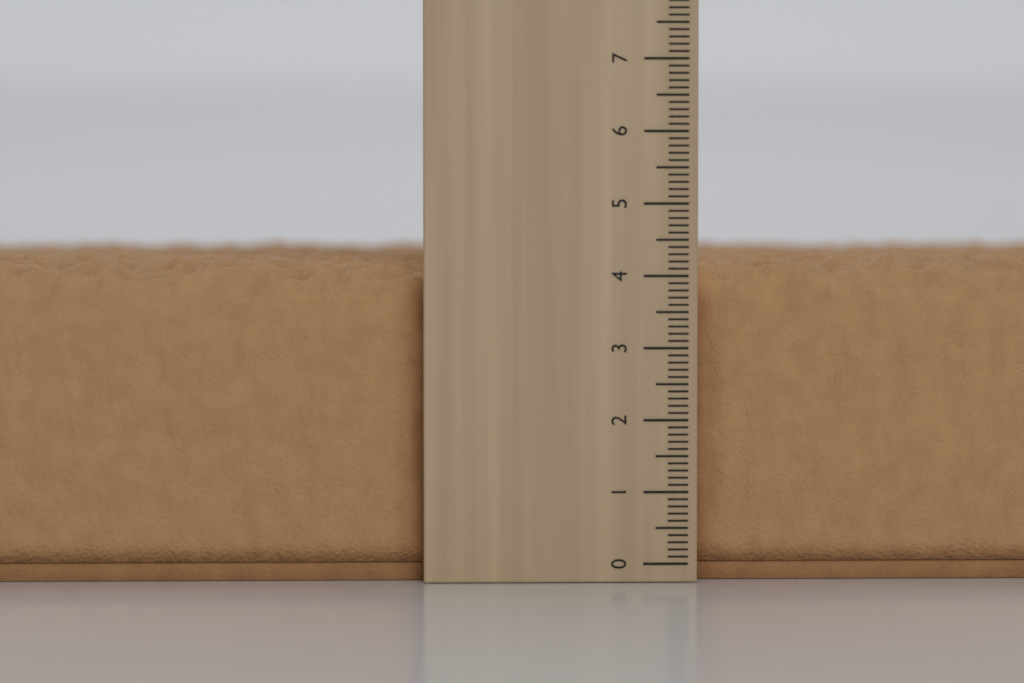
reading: 4.3 cm
